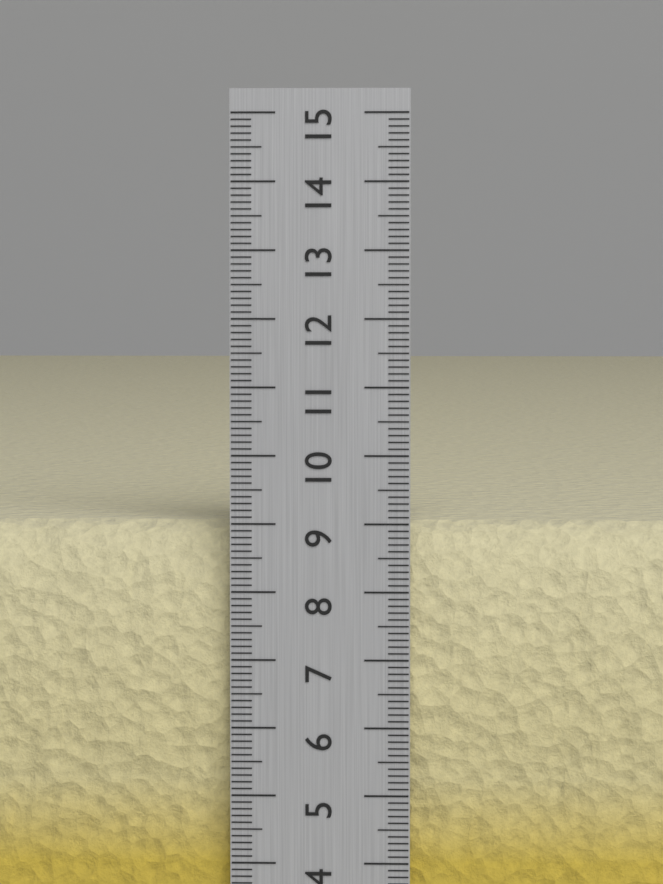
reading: 9.0 cm
